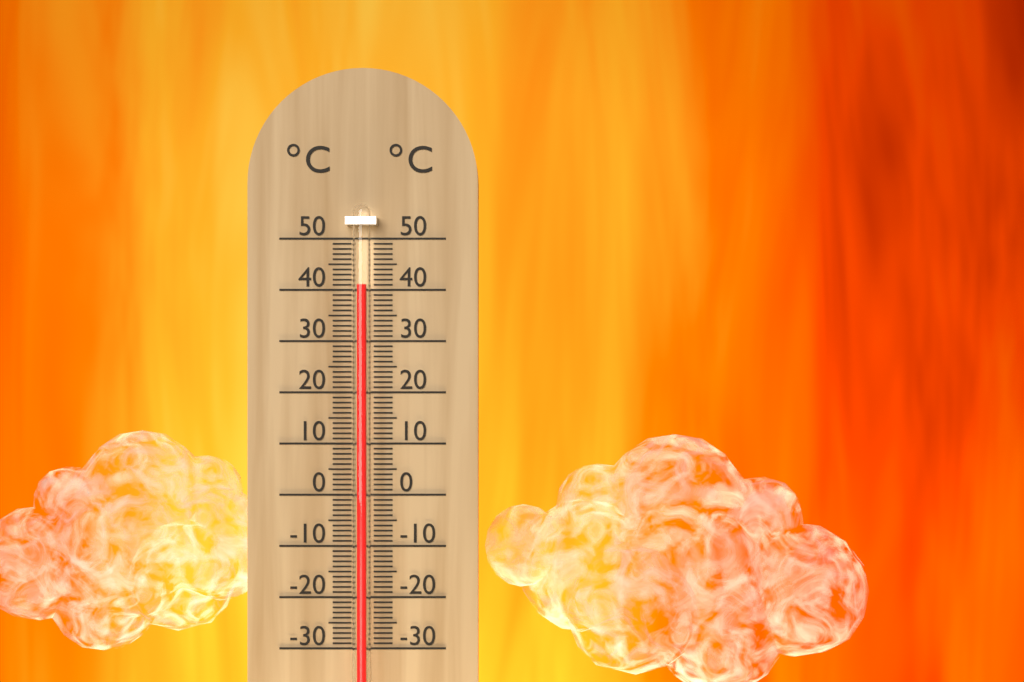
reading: 41 °C
